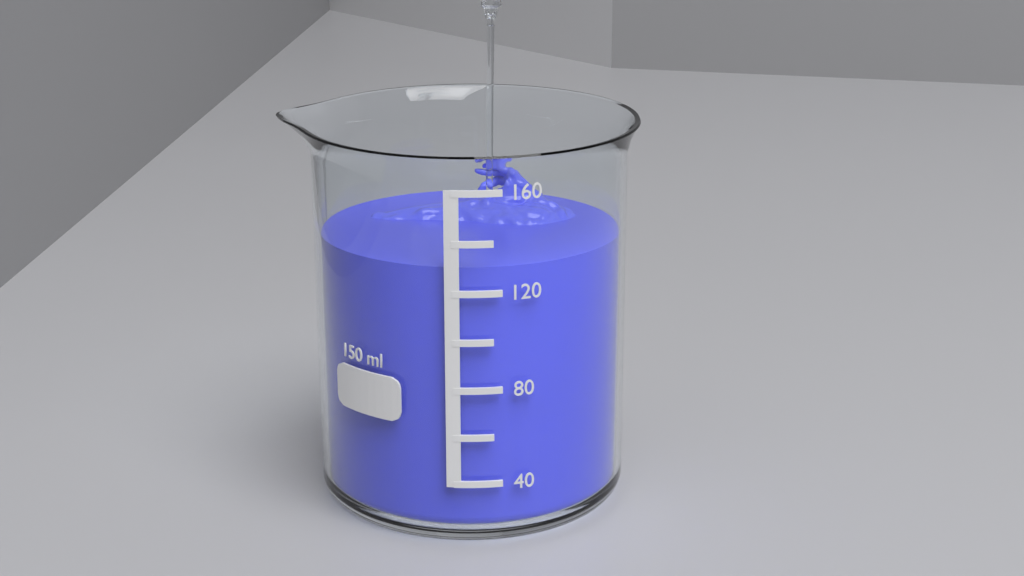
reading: 130 ml
